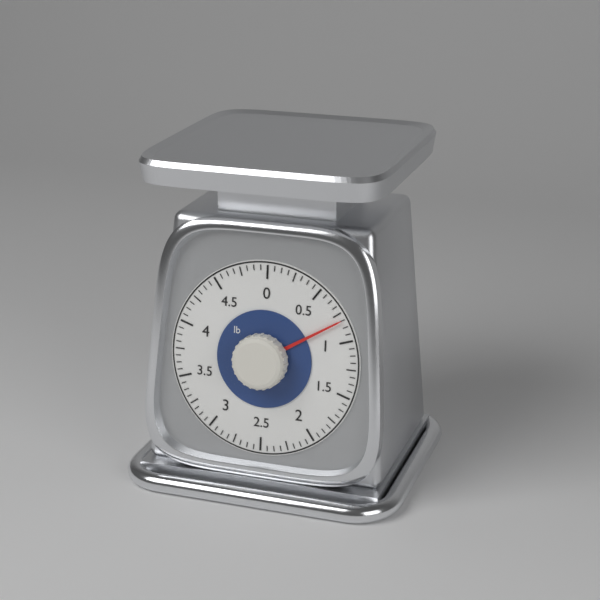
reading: 0.8125 lb
